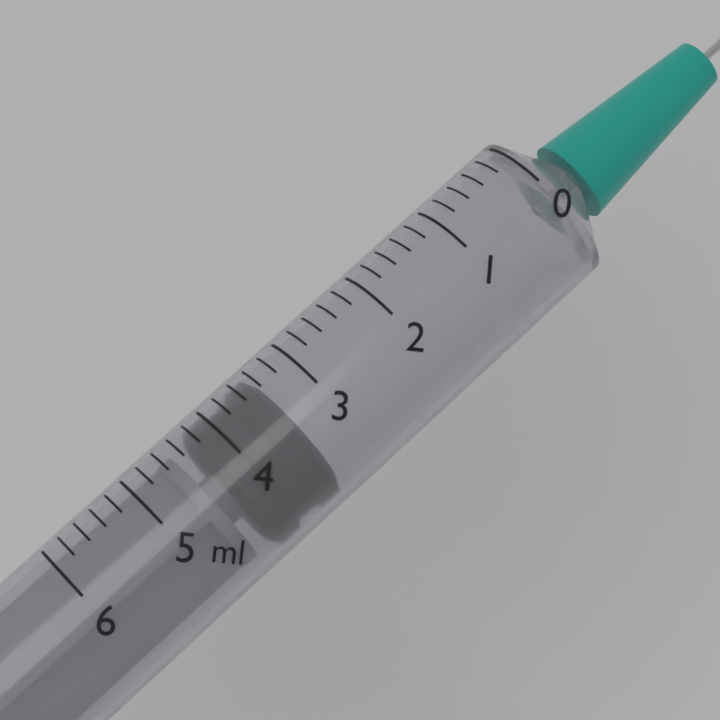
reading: 3.4 ml
